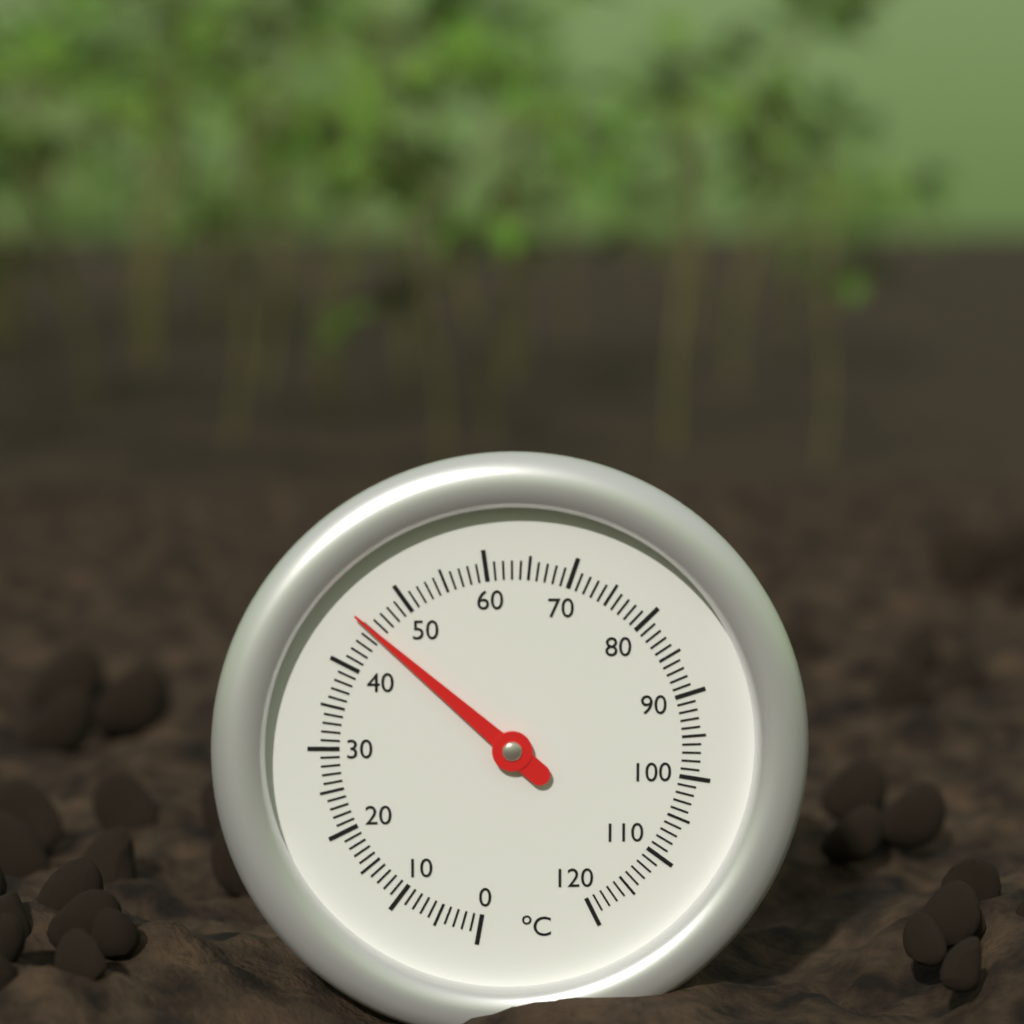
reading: 45 °C
